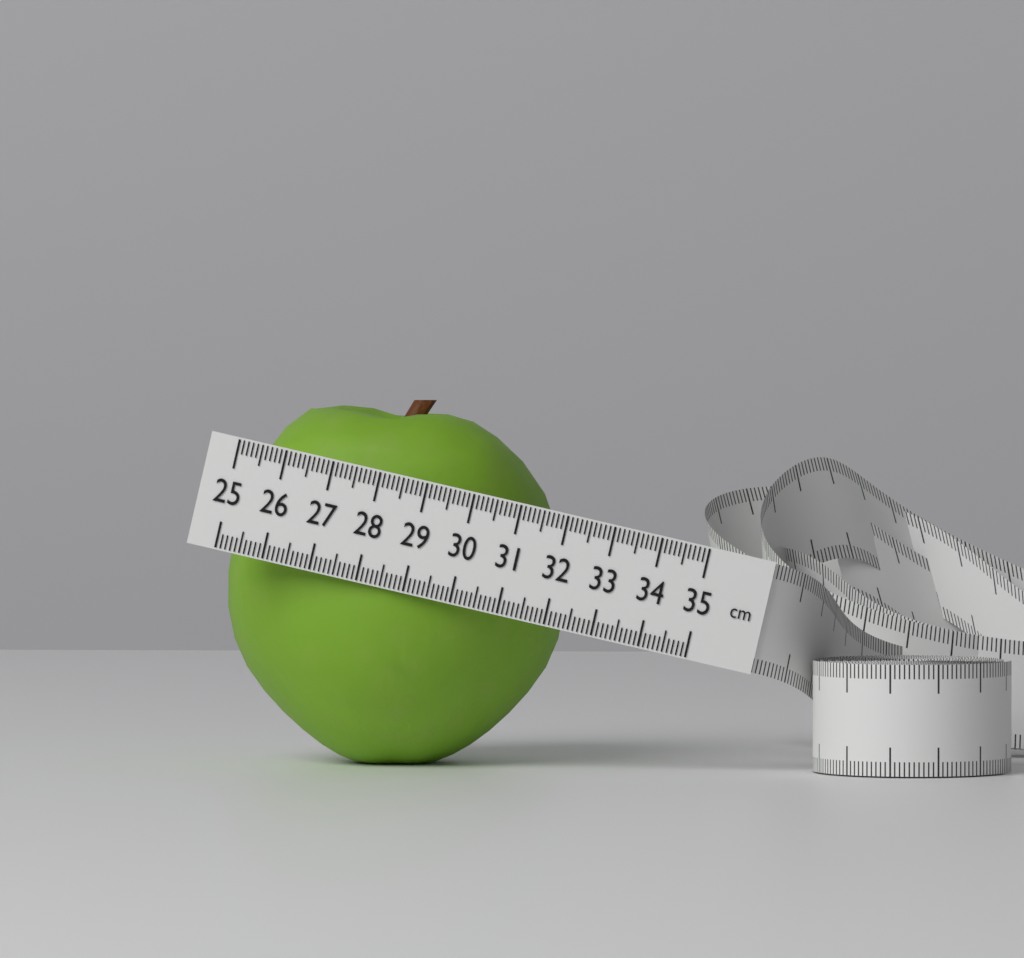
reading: 32.2 cm
